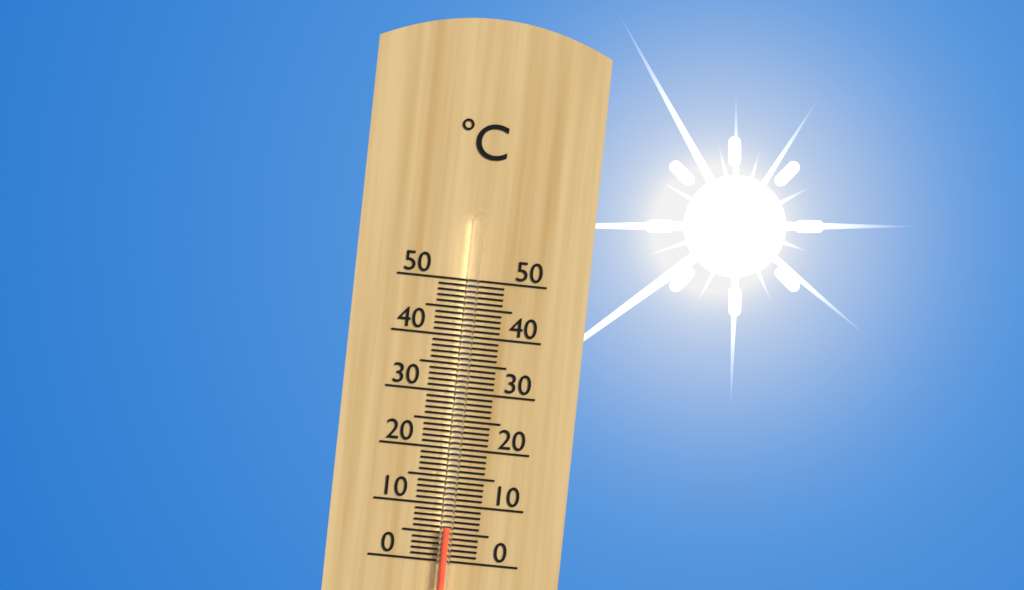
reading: 6 °C
